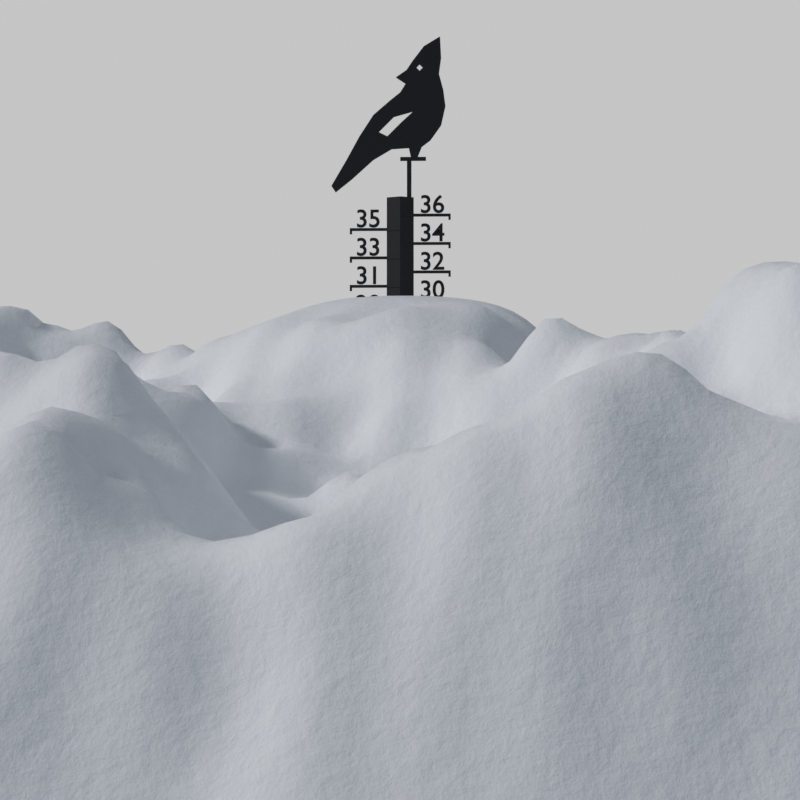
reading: 30 (no unit)
